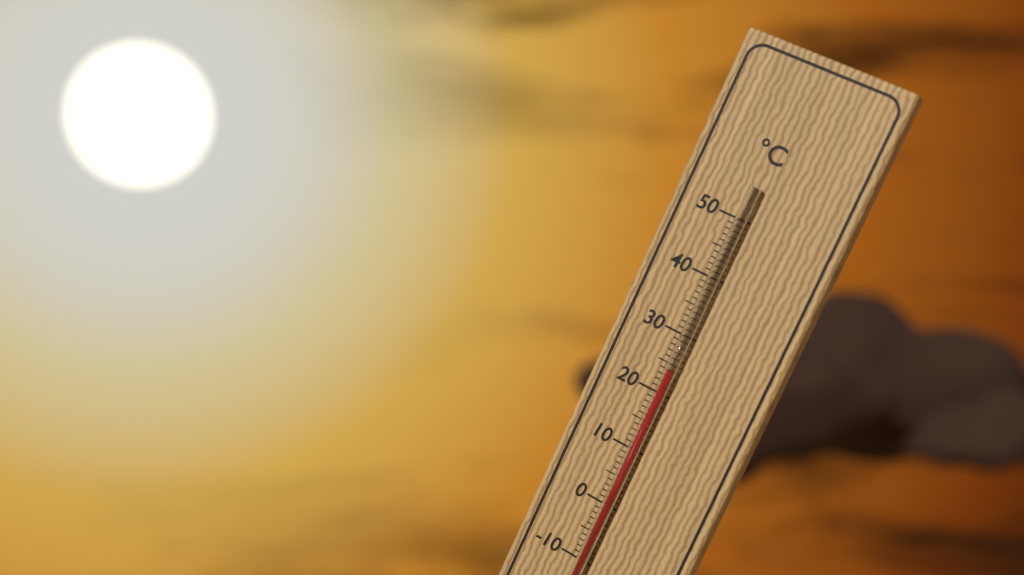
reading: 24 °C
